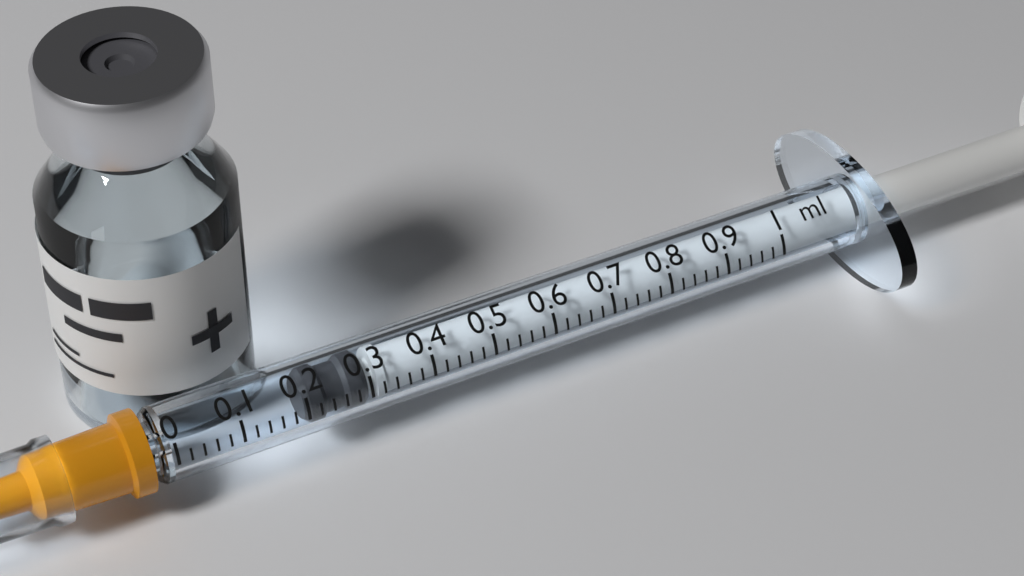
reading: 0.20 ml
